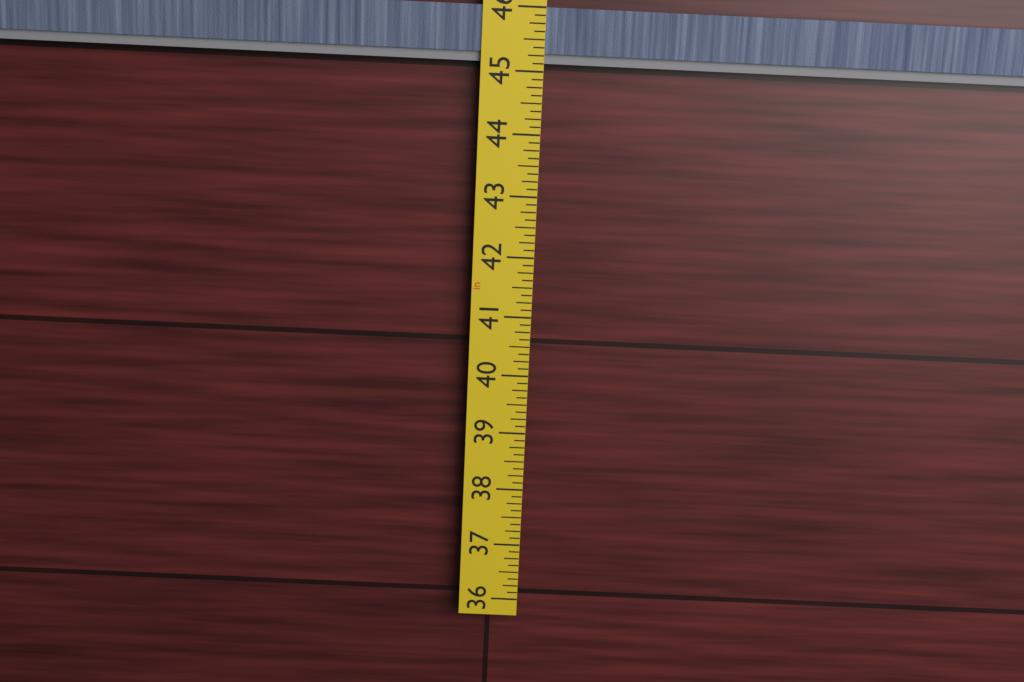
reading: 45.125 in
